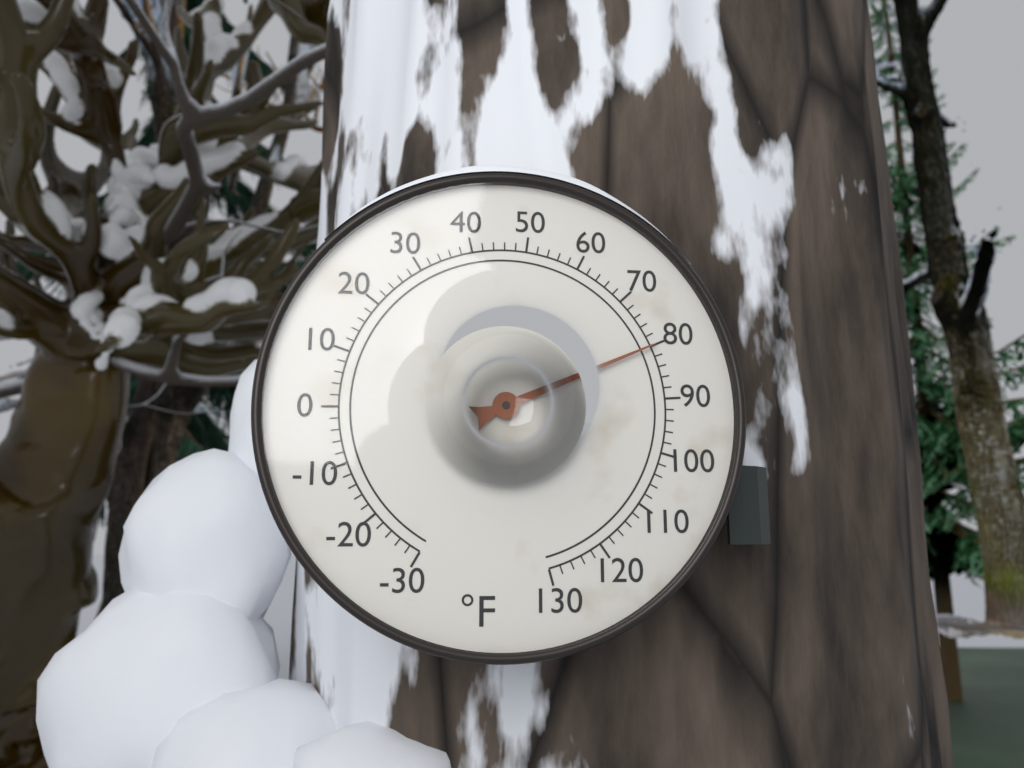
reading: 80 °F
